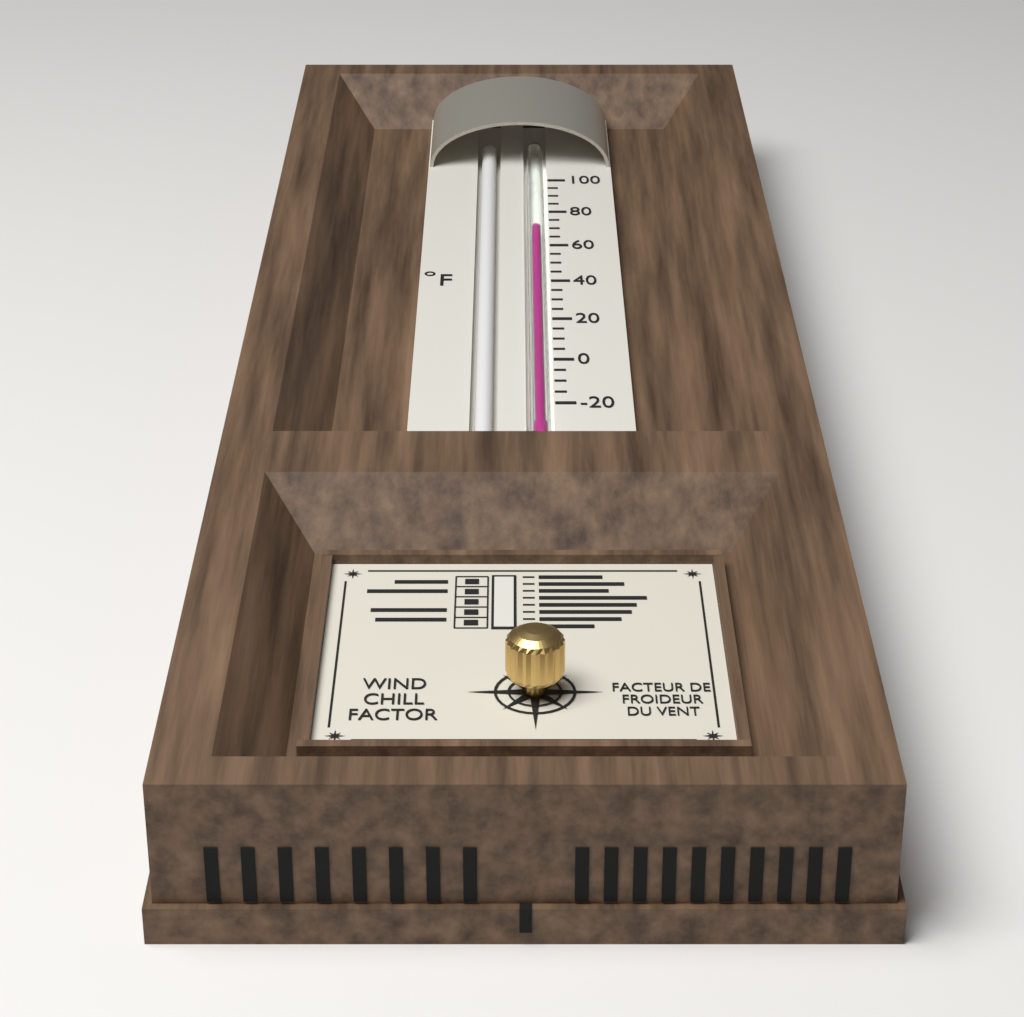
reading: 70 °F
